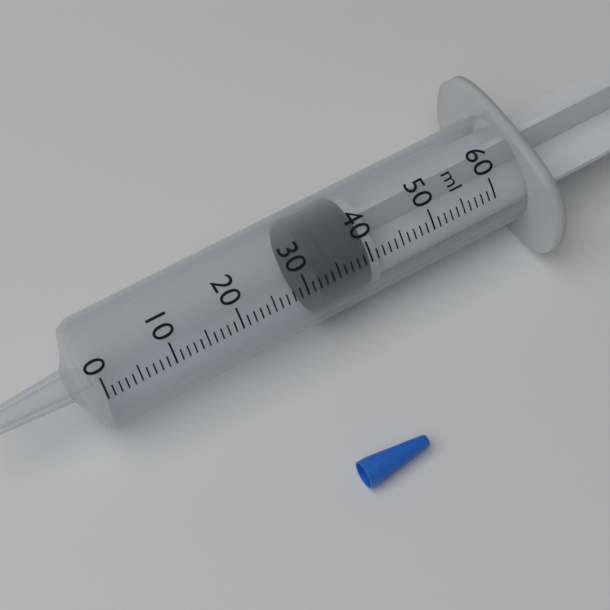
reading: 32 ml
